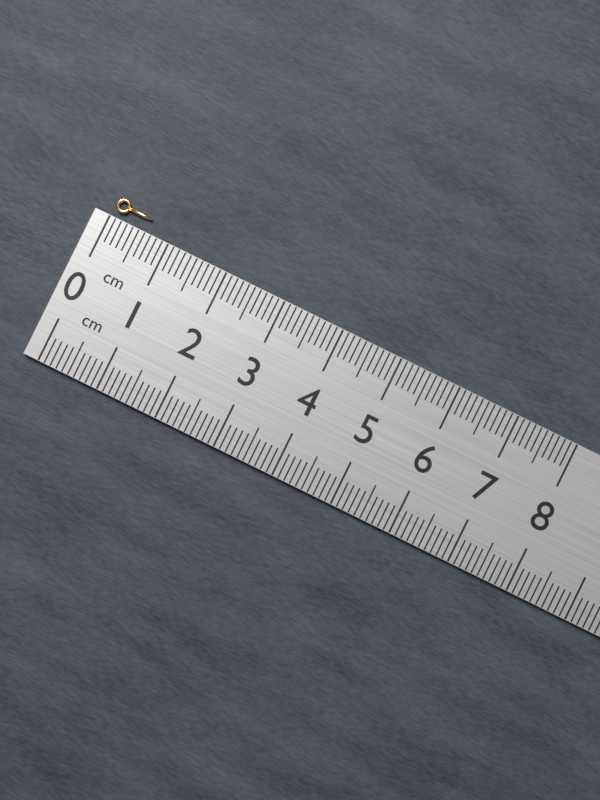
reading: 0.6 cm
